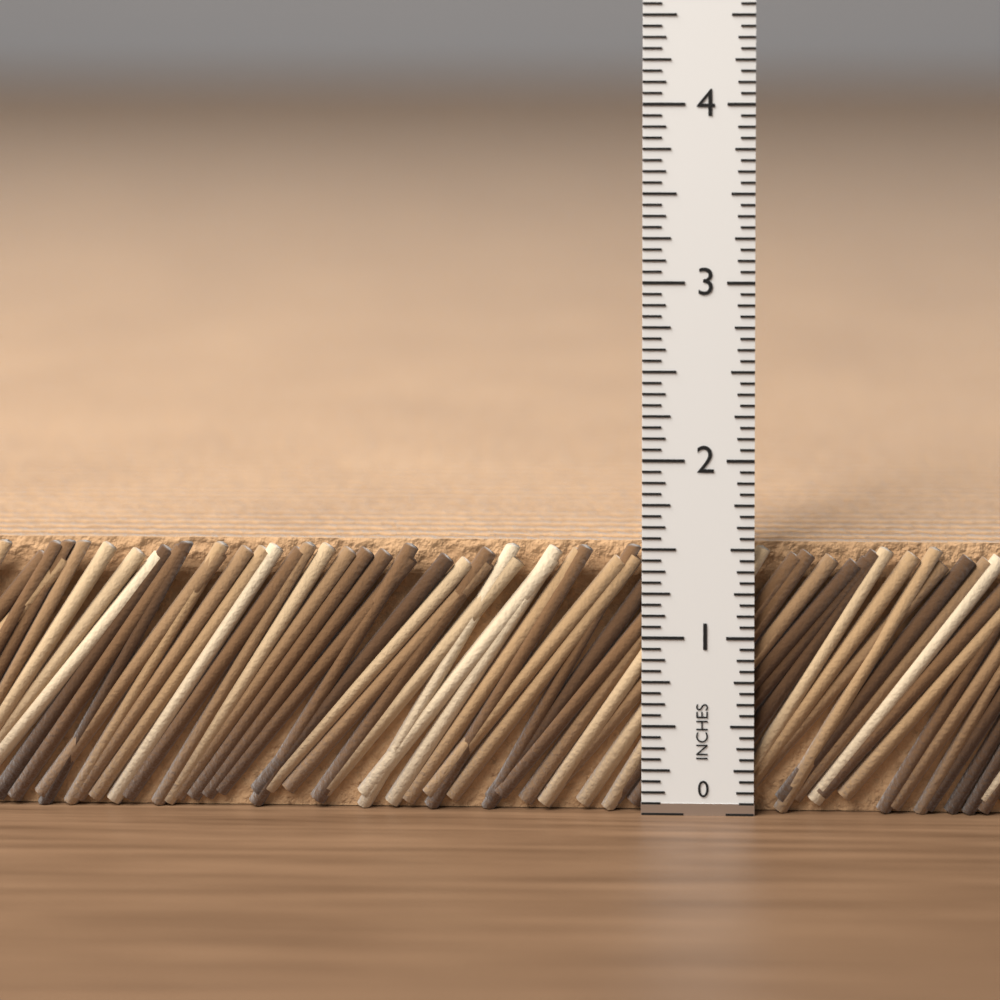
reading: 1.5000 in
